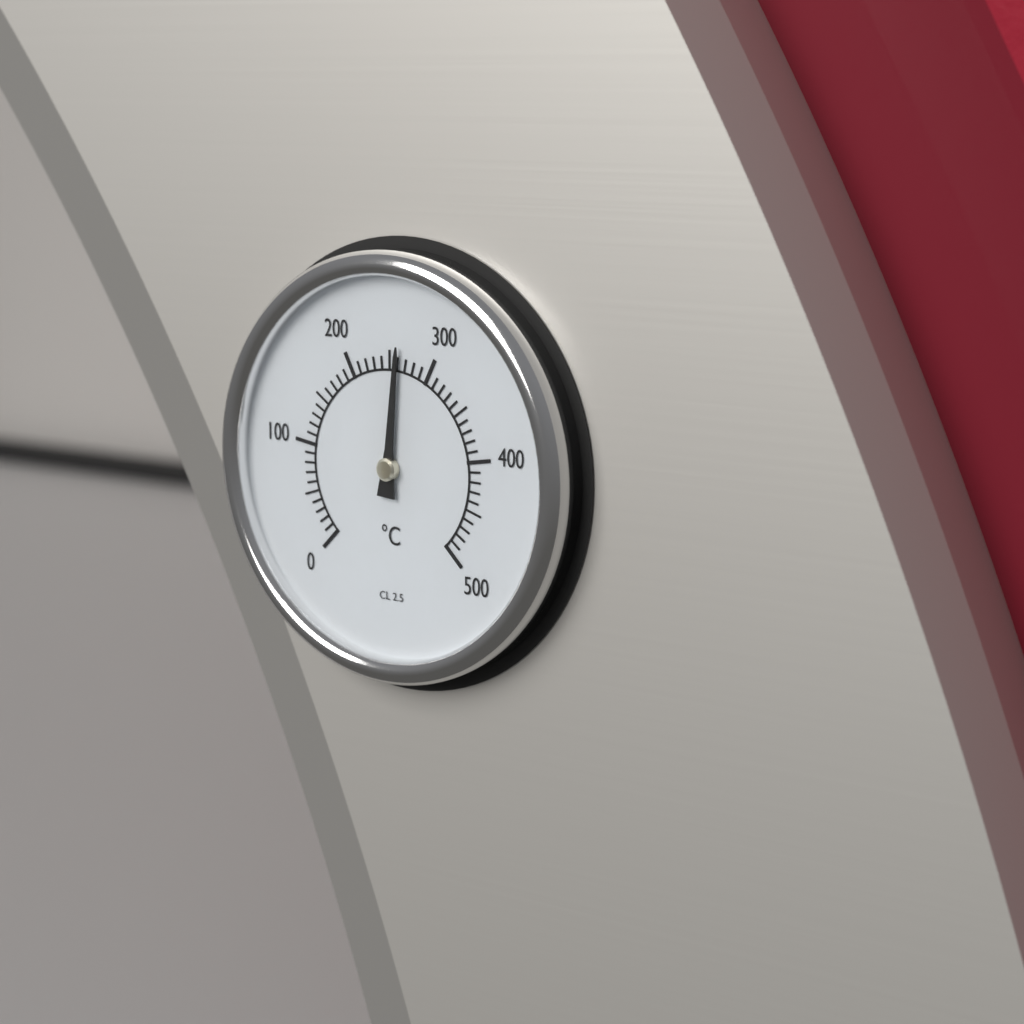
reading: 260 °C
